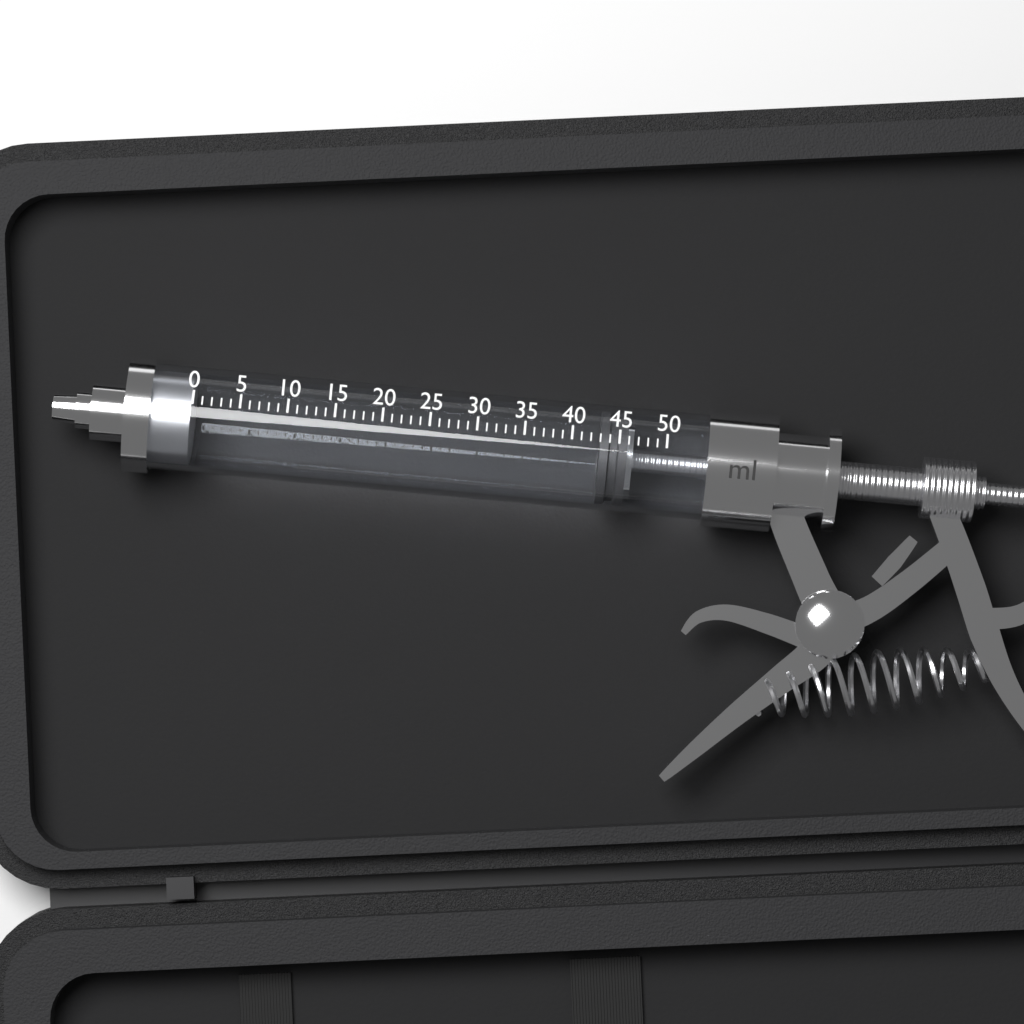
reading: 43 ml
